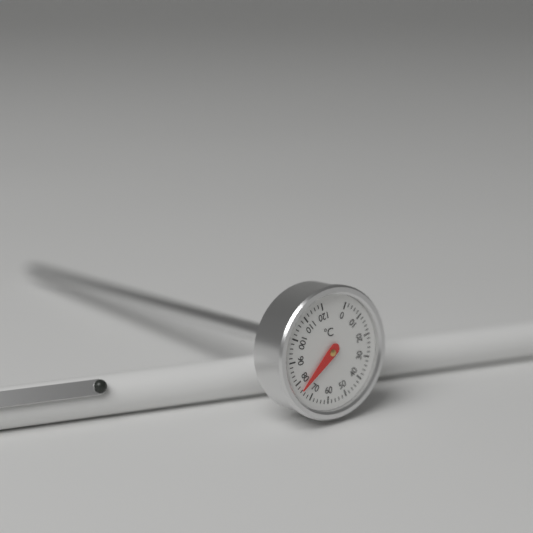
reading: 76 °C
